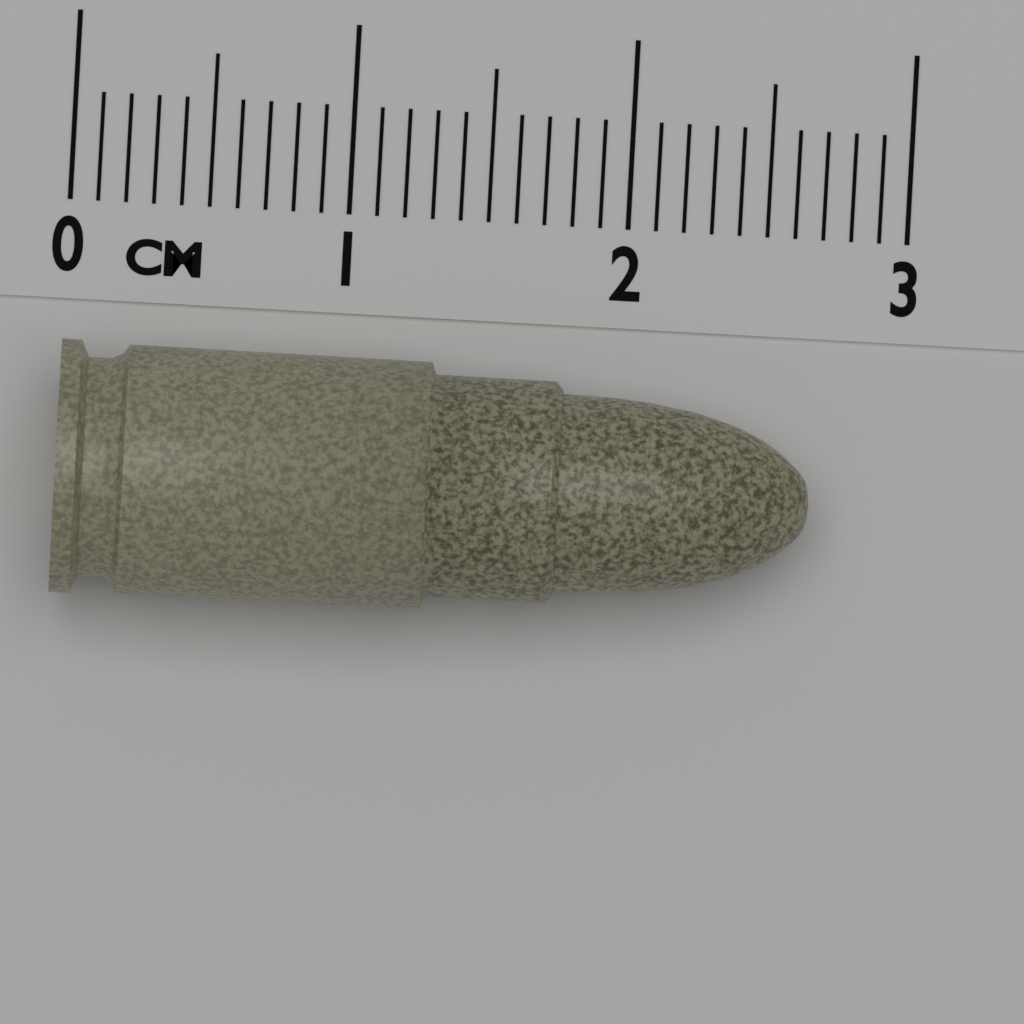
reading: 2.7 cm
